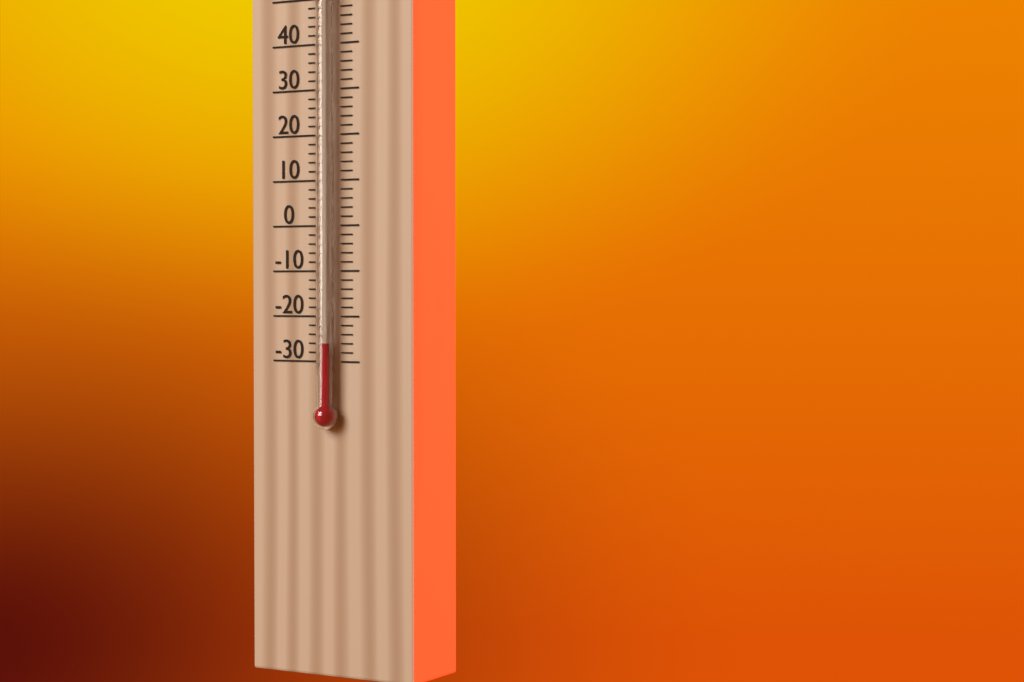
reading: -26 °C
